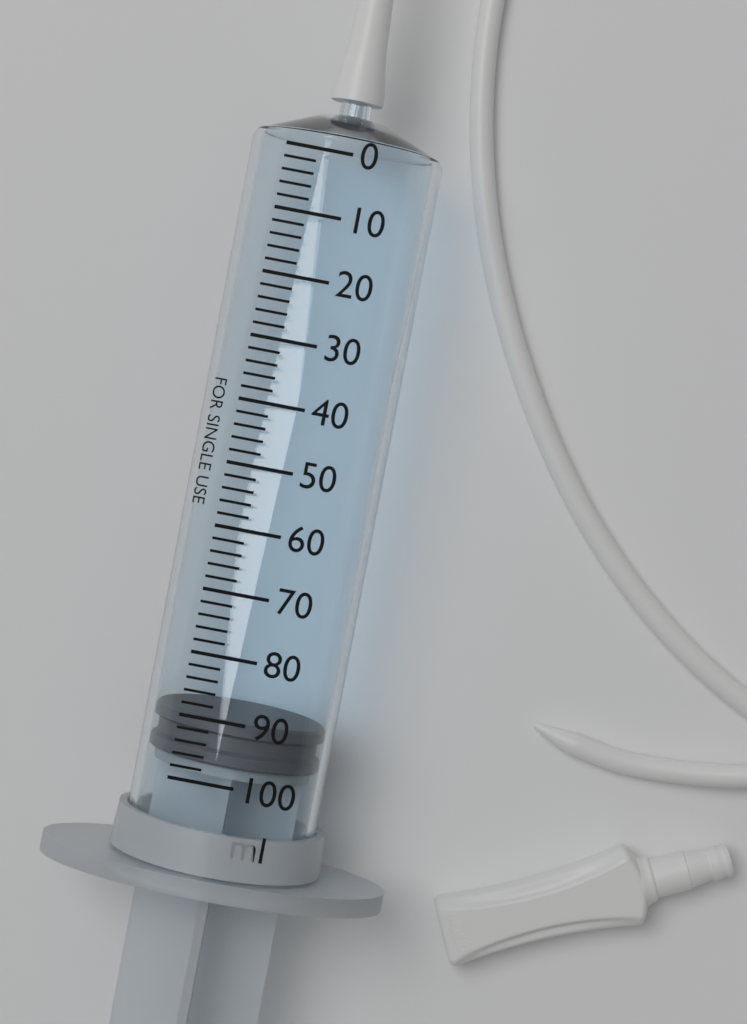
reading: 90 ml
